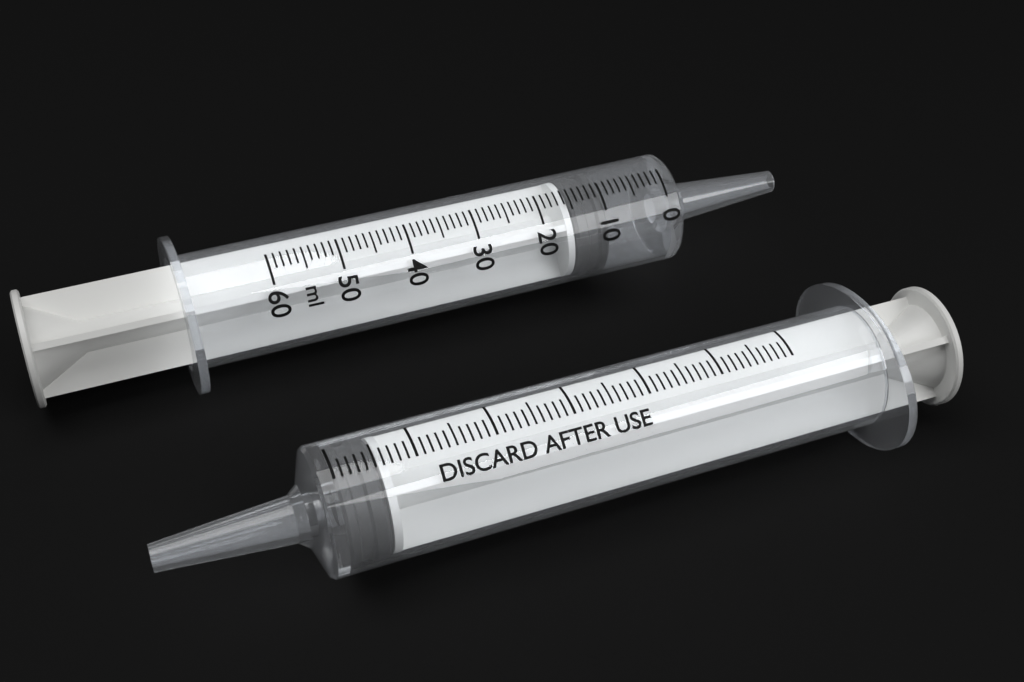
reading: 10 ml
